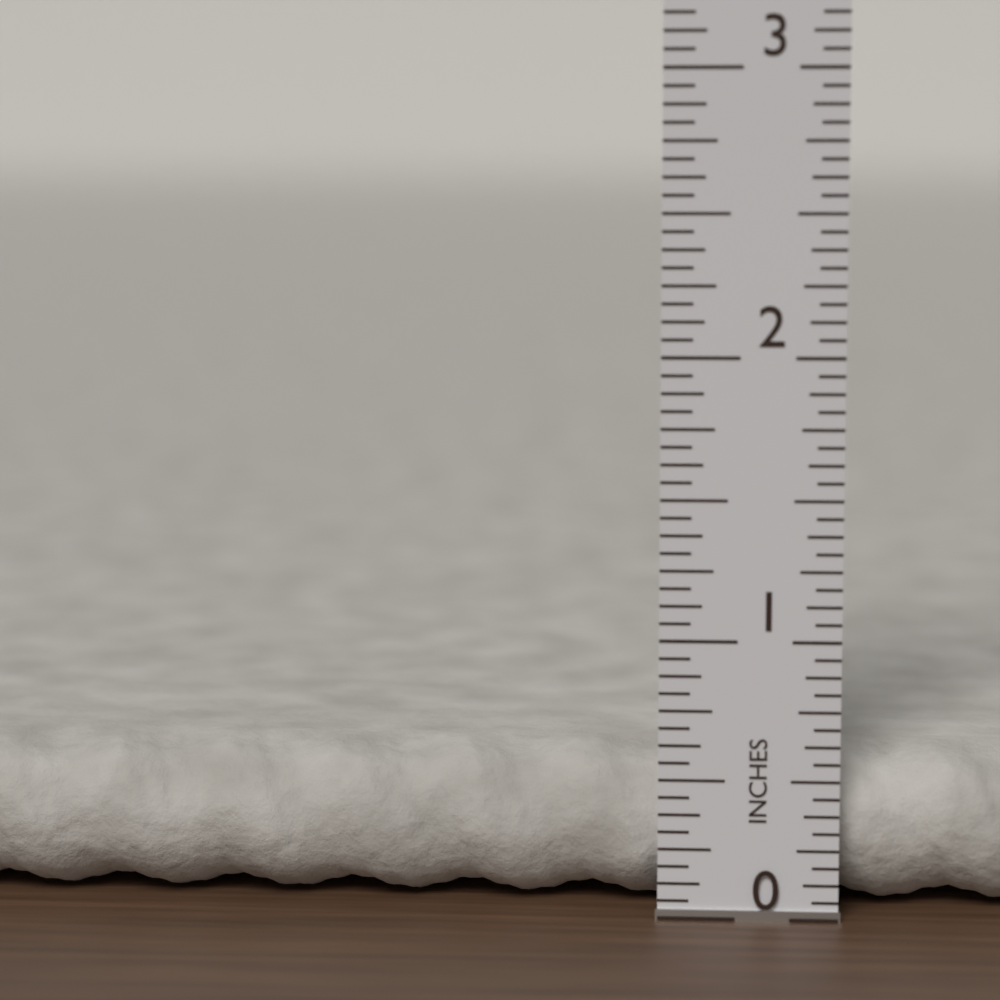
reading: 0.5625 in
